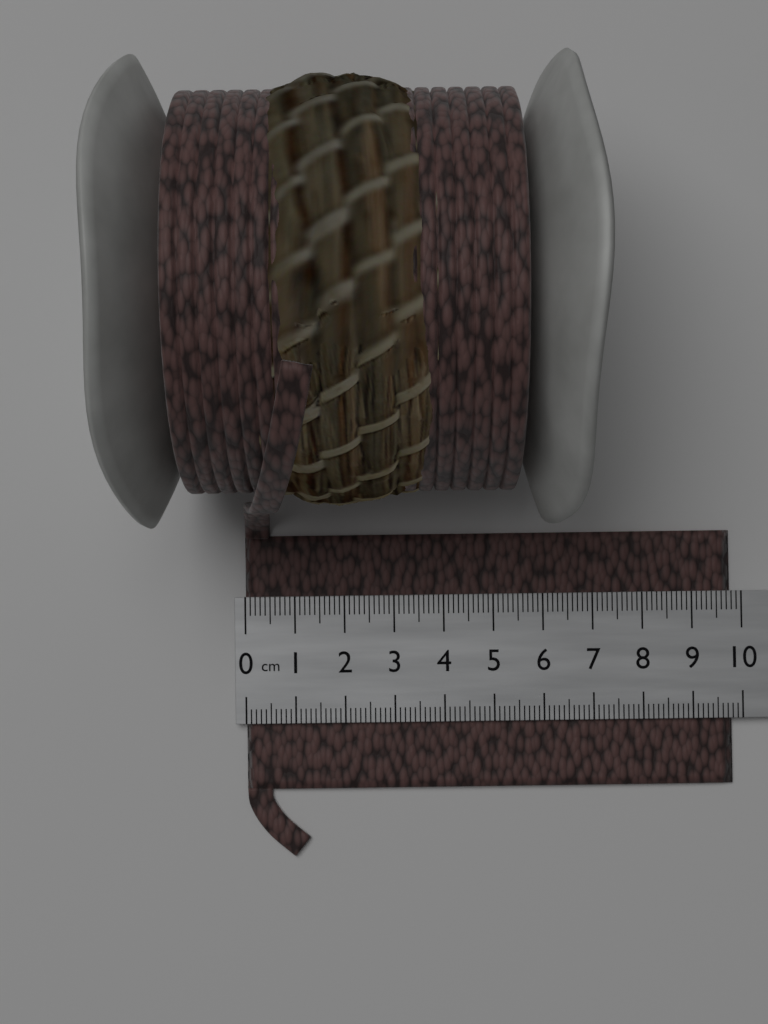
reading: 9.8 cm
